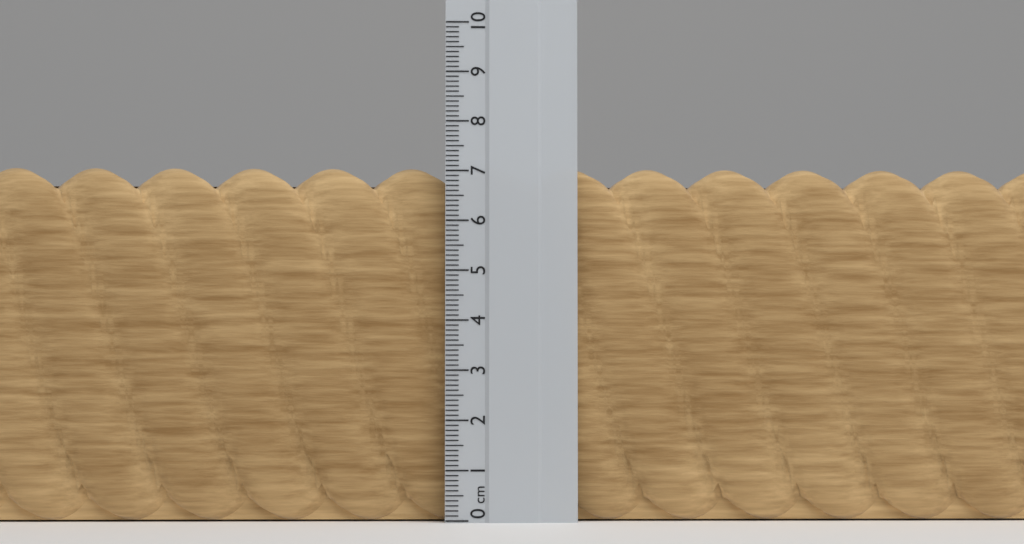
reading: 7.1 cm
